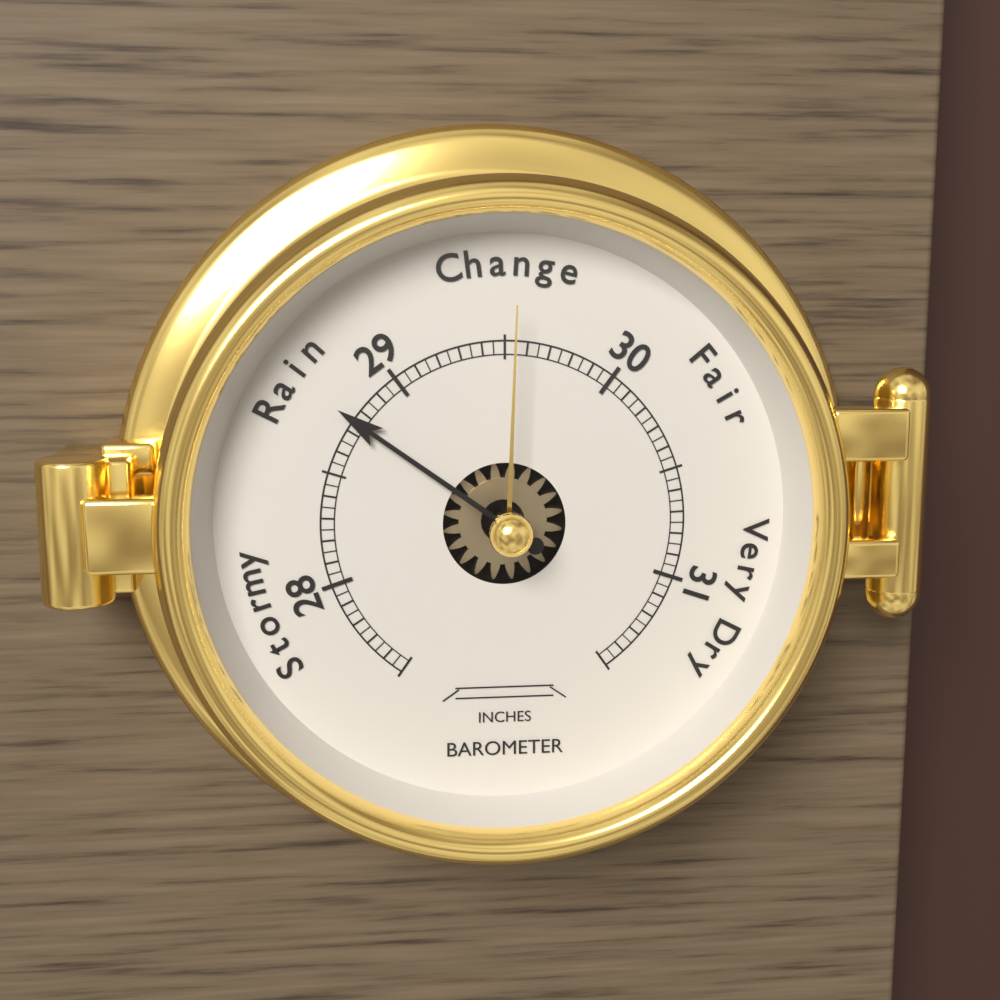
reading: 28.75 inches
